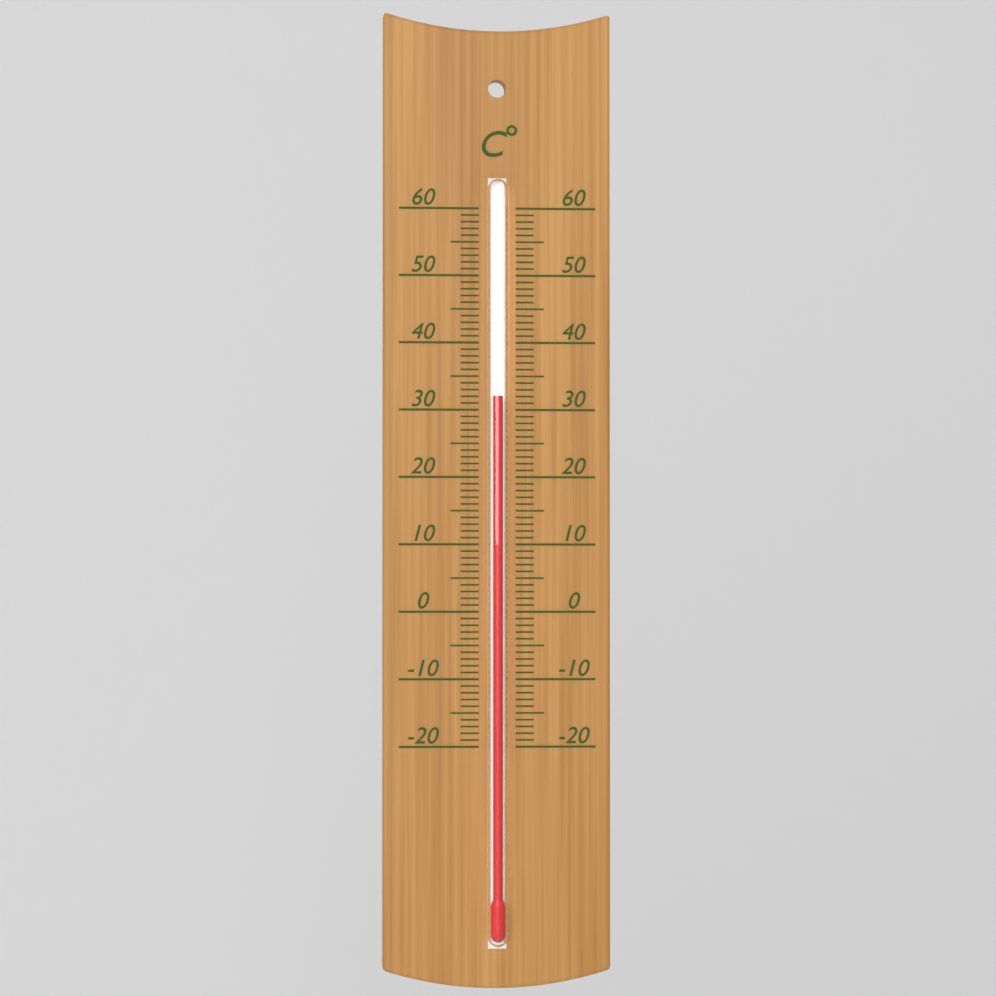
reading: 32 °C
